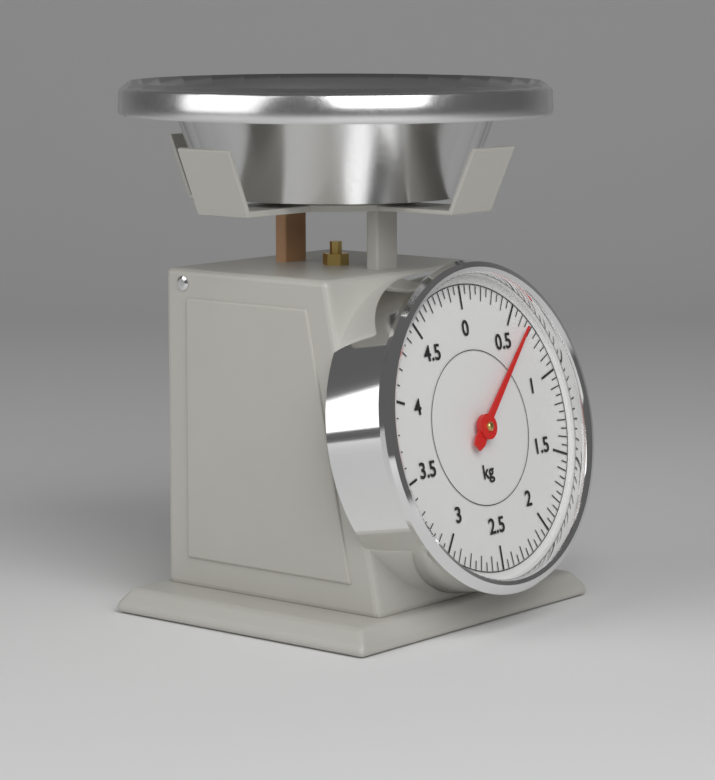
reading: 0.65 kg
